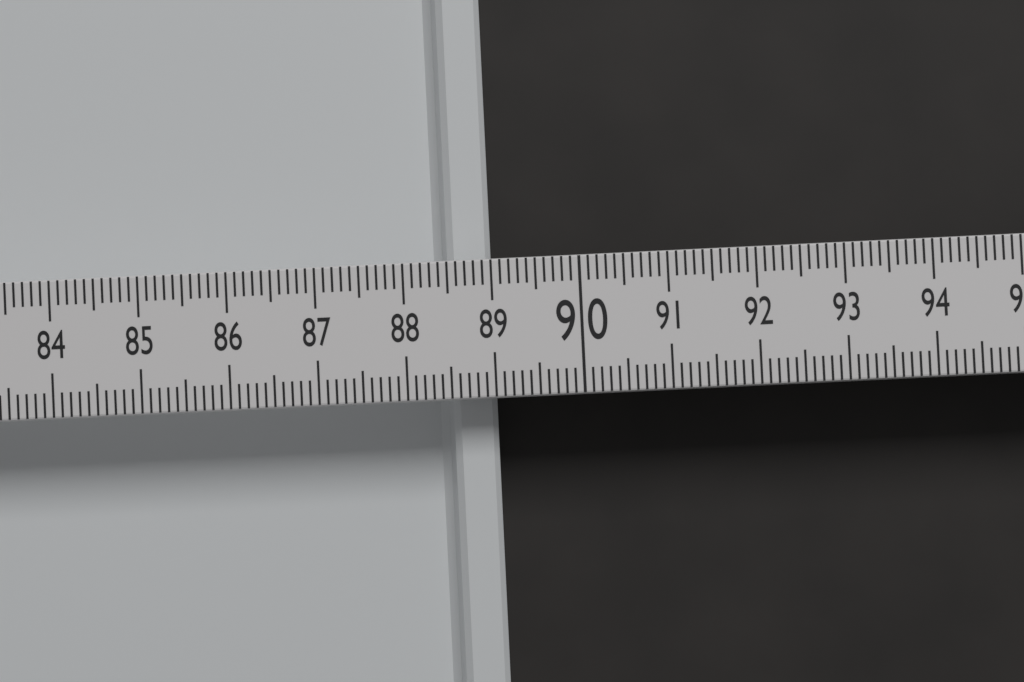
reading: 89.0 (no unit)
